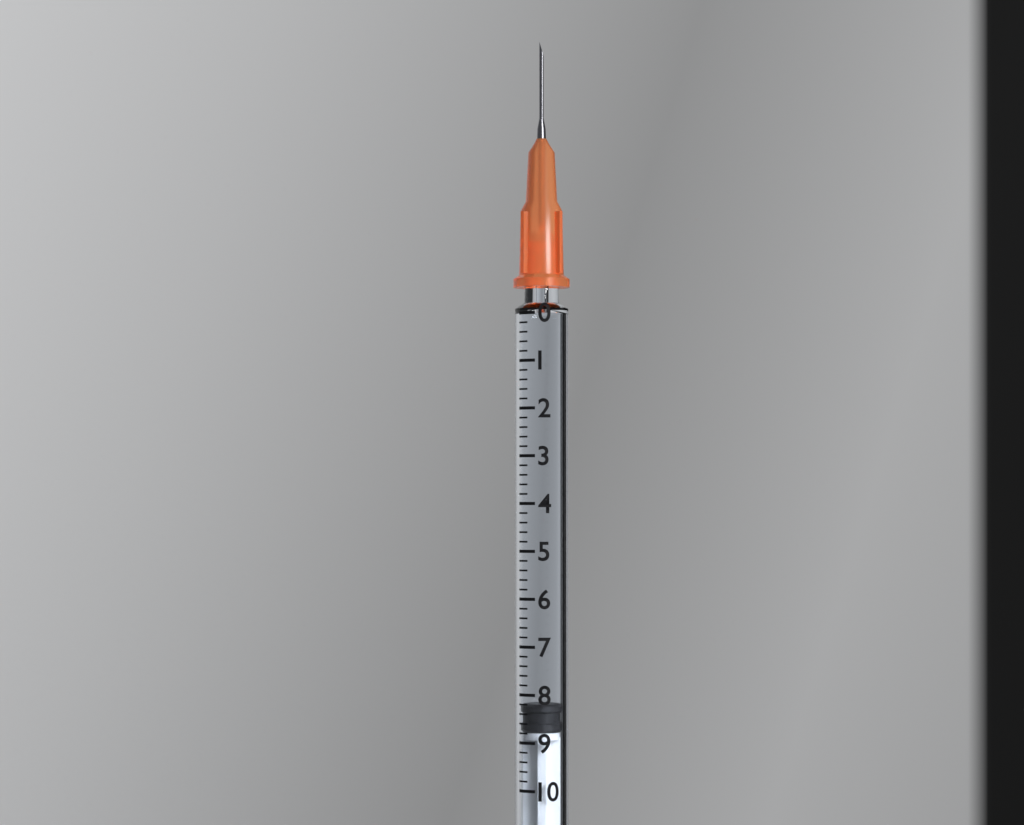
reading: 8.2 (no unit)
